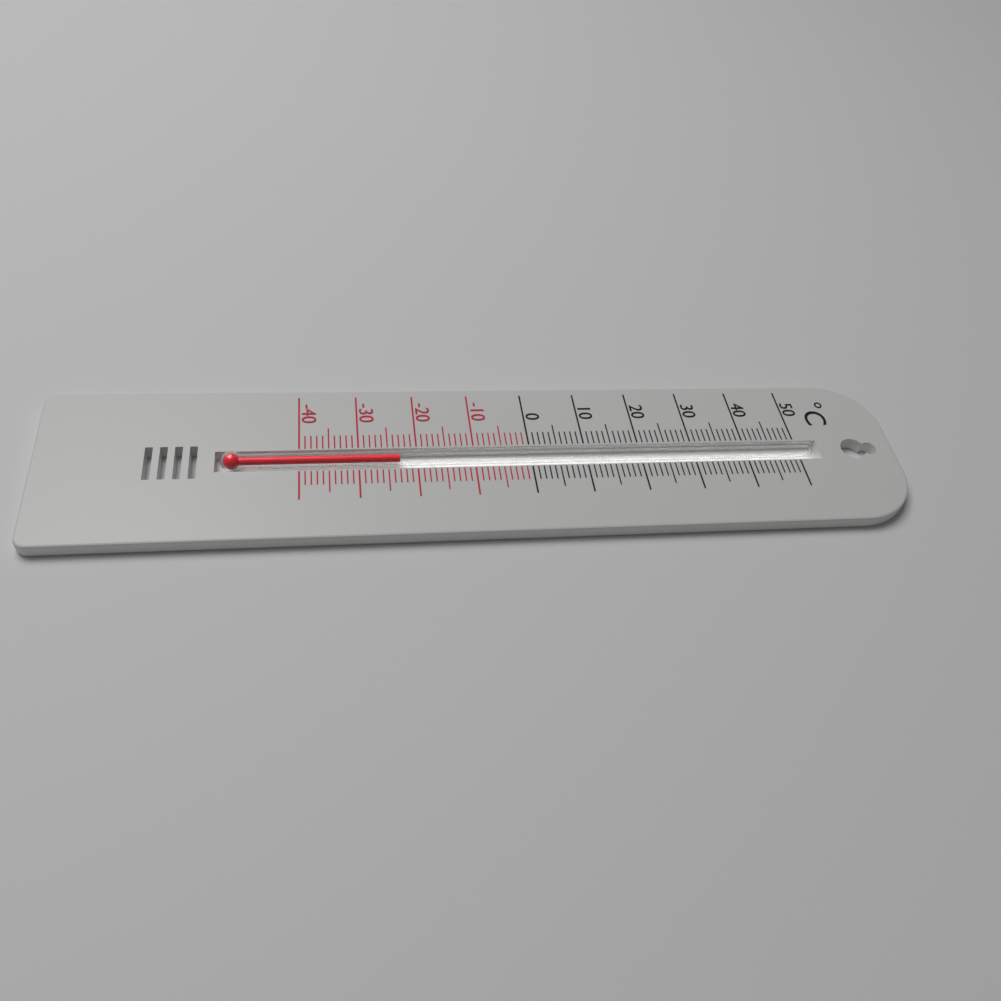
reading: -23 °C
